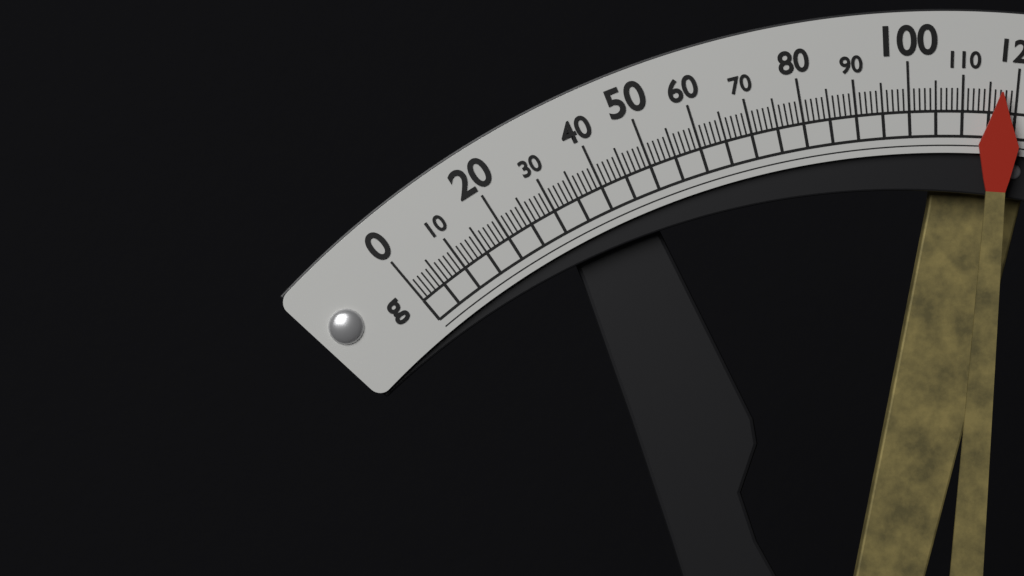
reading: 117 g
